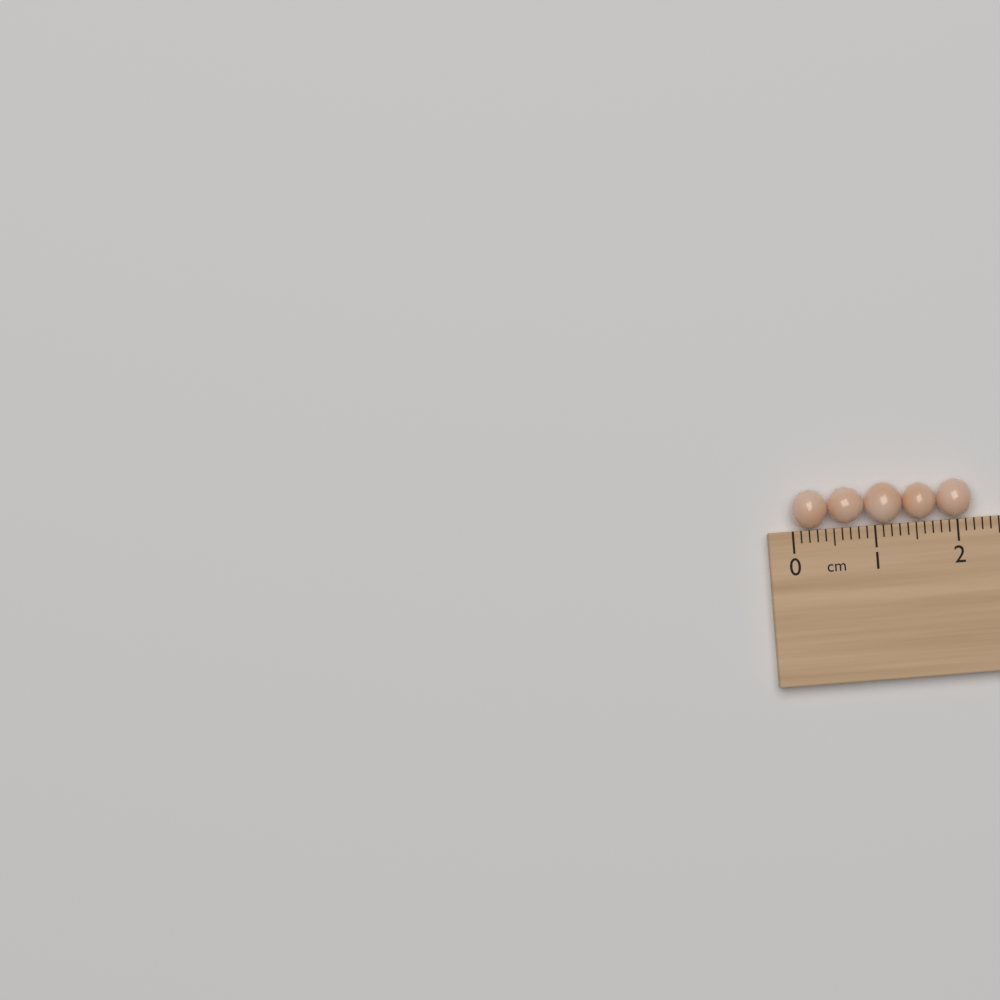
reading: 2.2 cm
